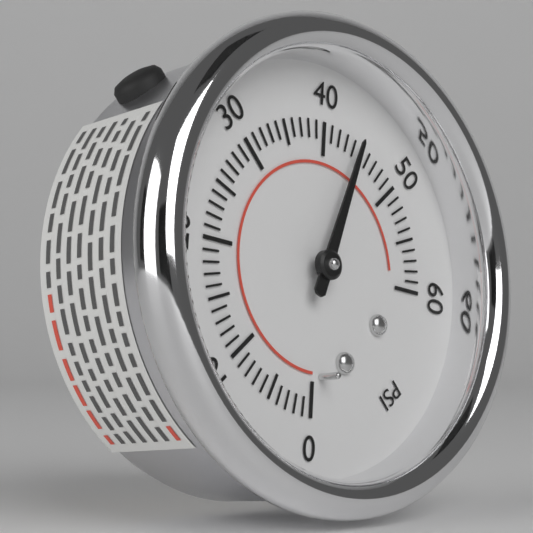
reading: 44 psi
